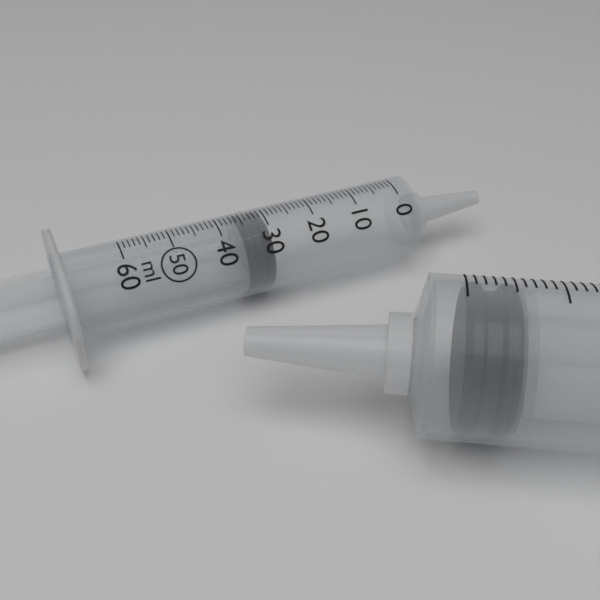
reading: 30 ml
